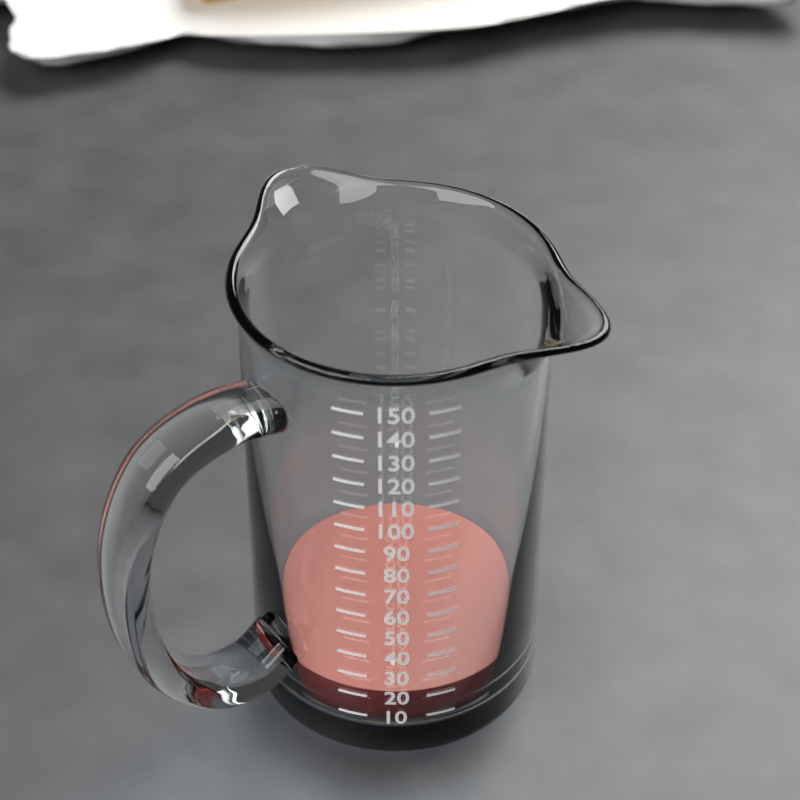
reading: 20 (no unit)
